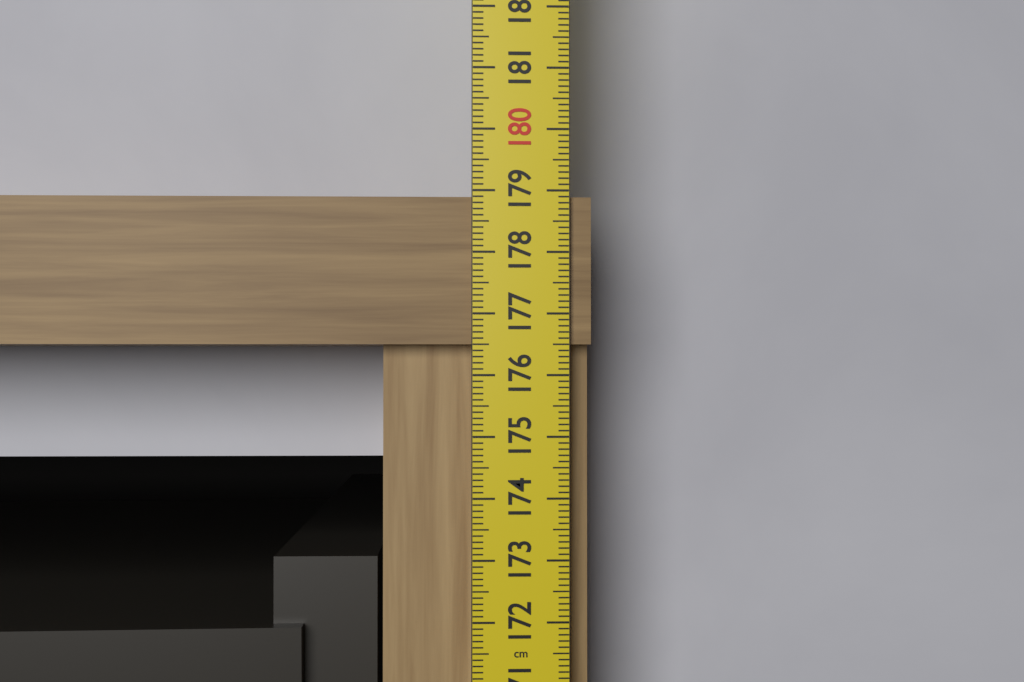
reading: 178.9 cm
